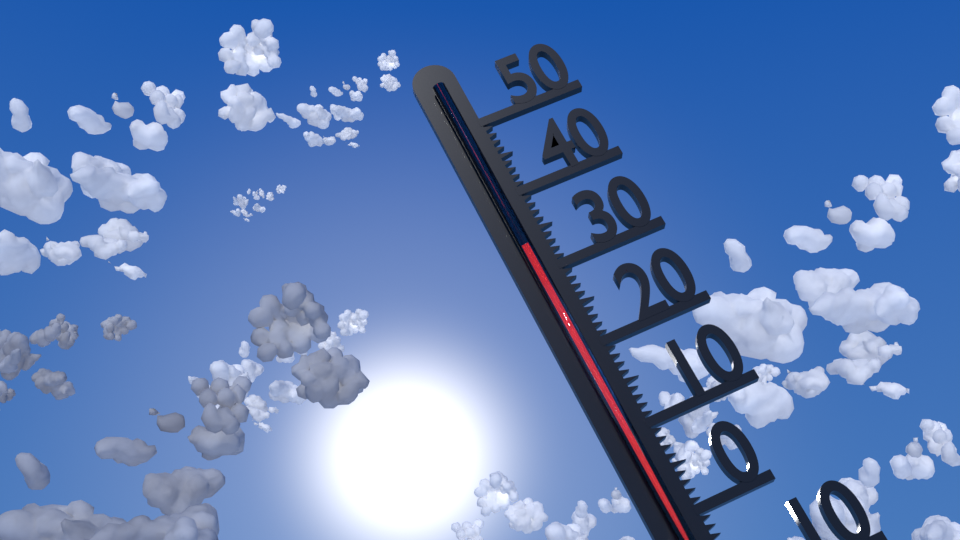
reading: 33 °C
